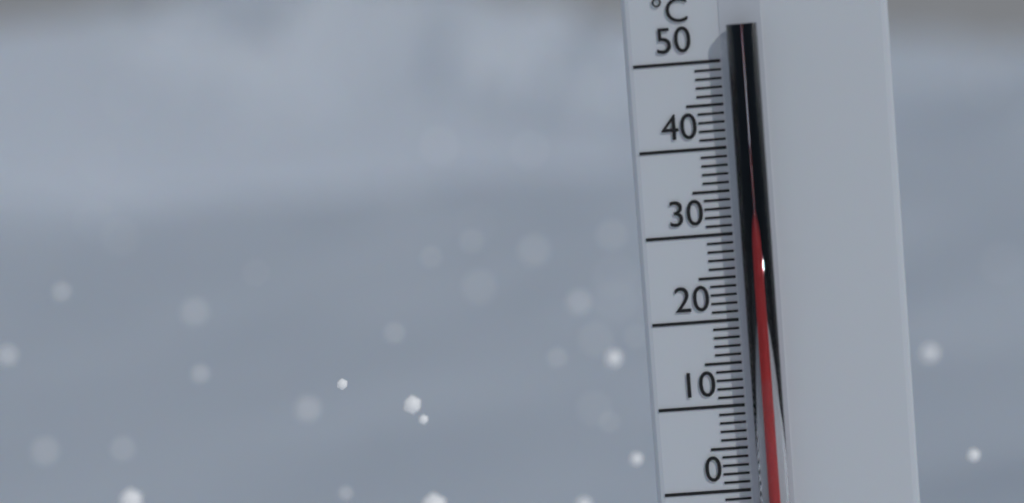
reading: 32 °C
